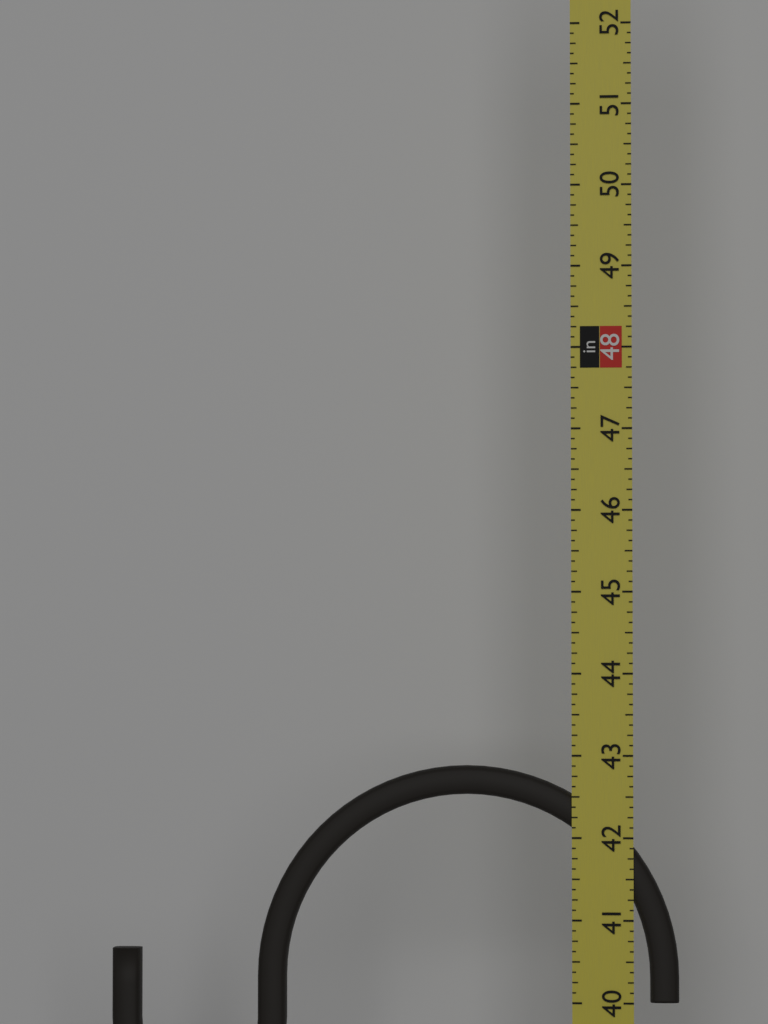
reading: 42.875 in
